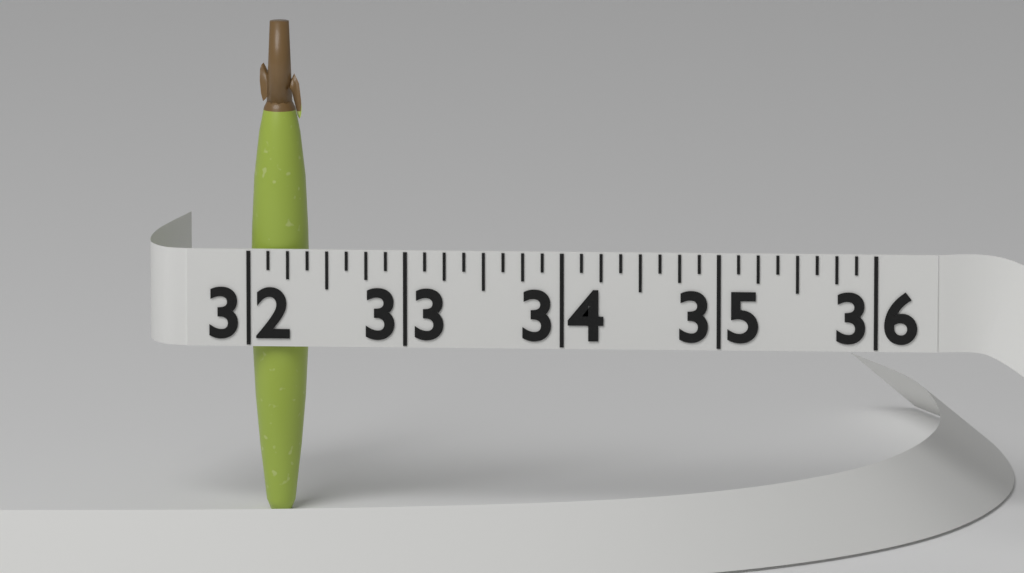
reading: 32.375 (no unit)
